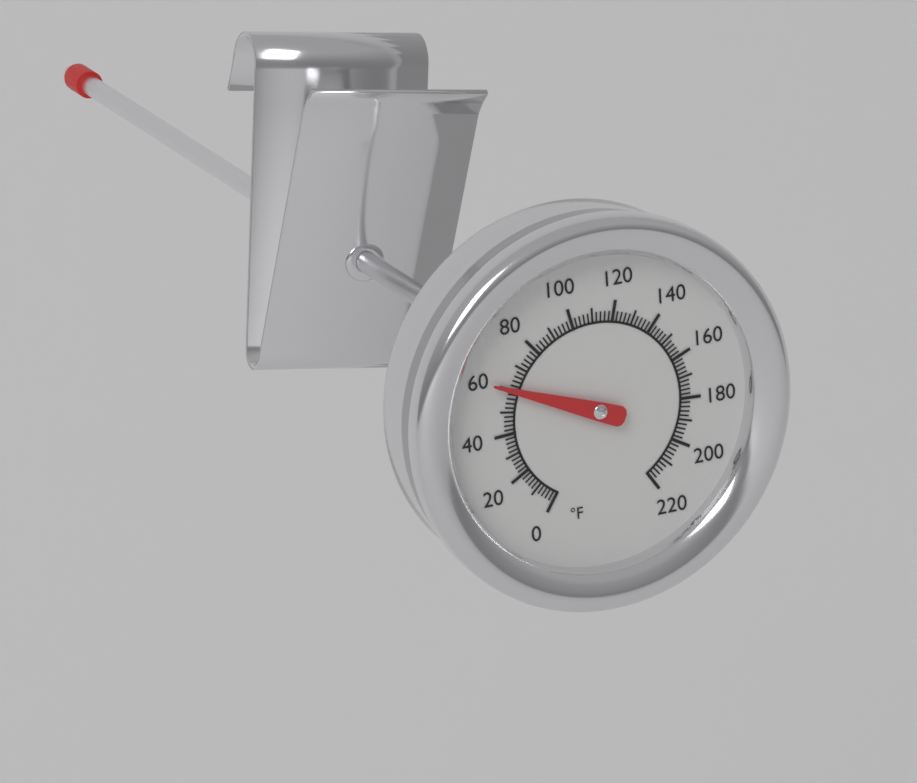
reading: 60 °F
